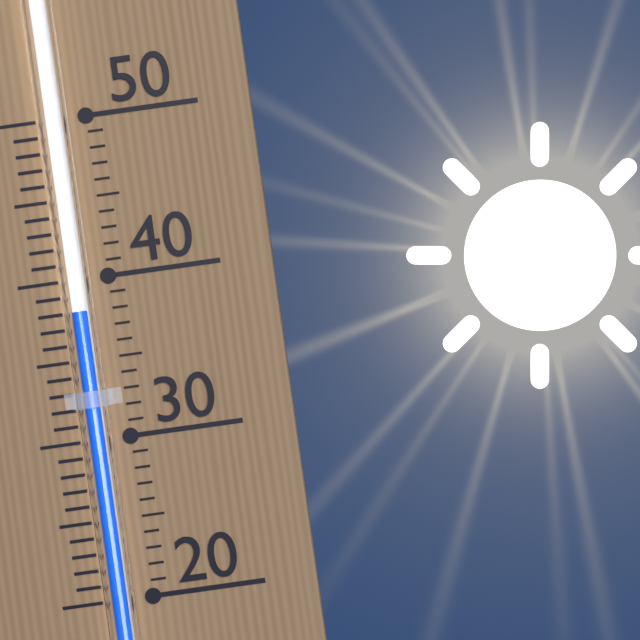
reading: 38 (no unit)
